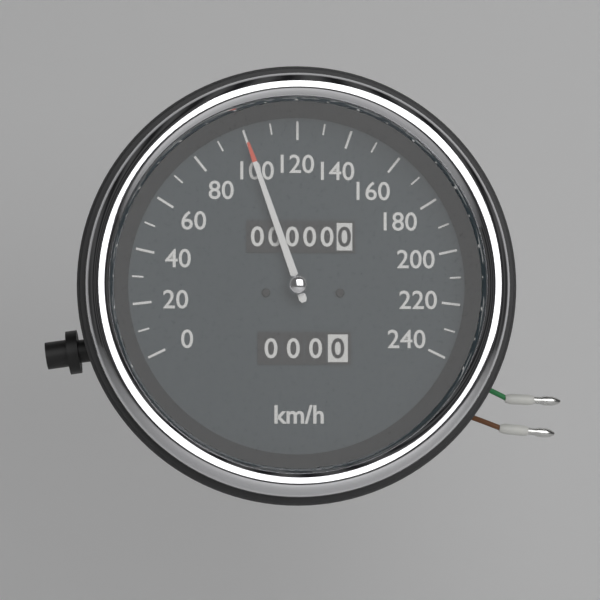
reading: 100 km/h
